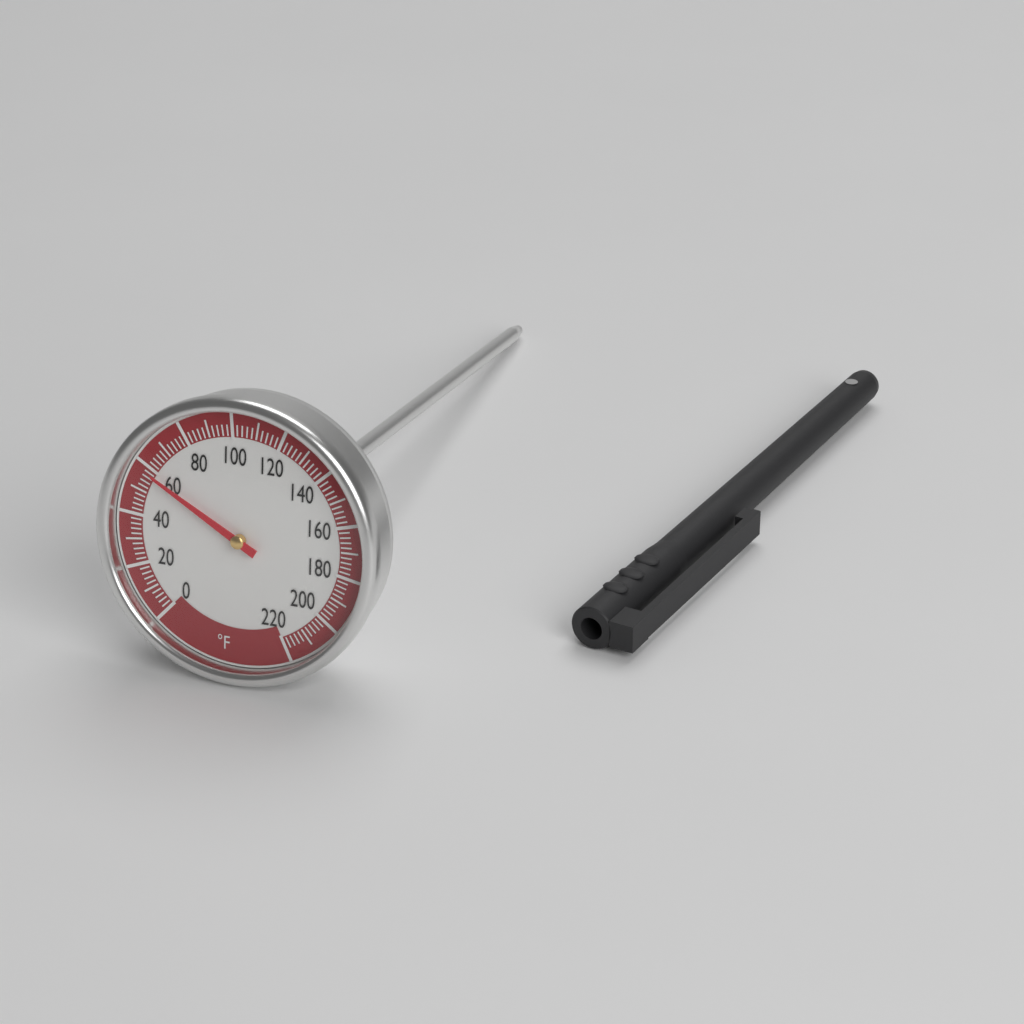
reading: 58 °F
